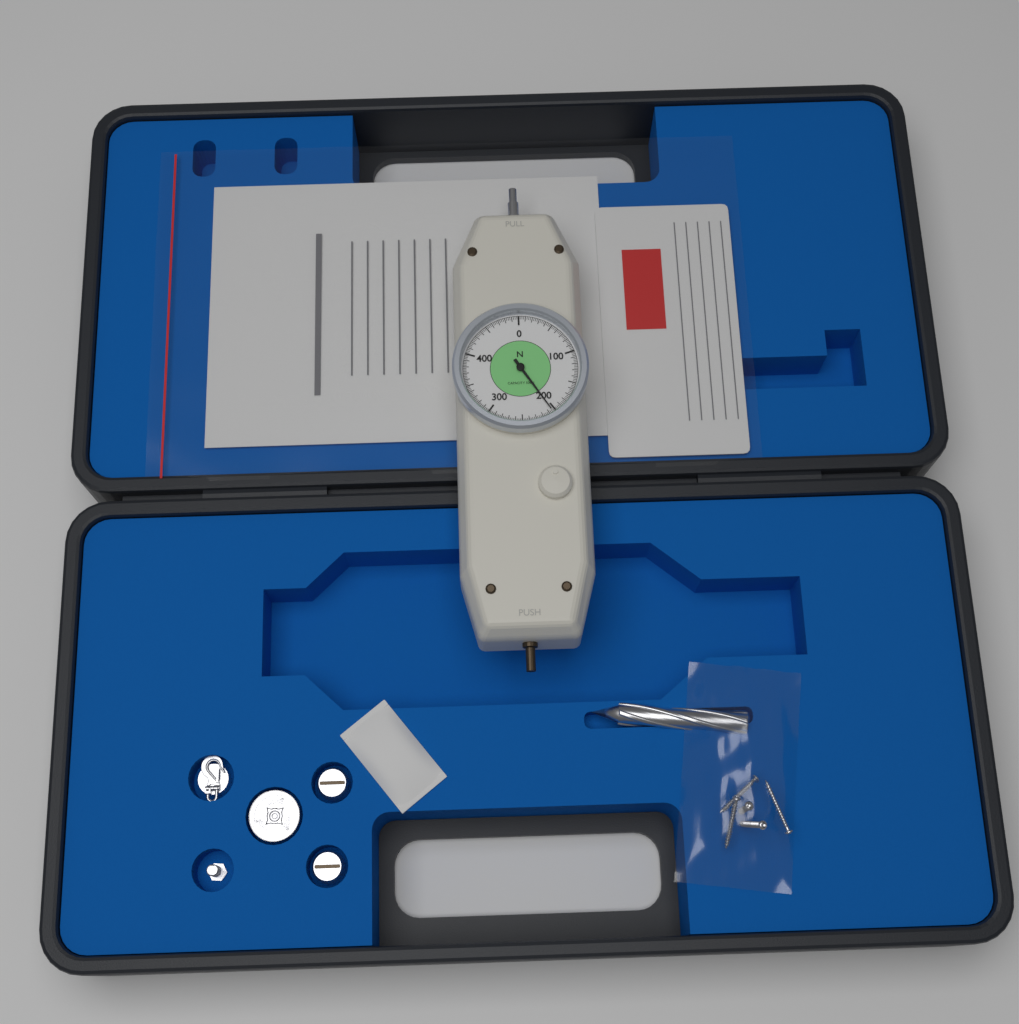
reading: 205.0 N
